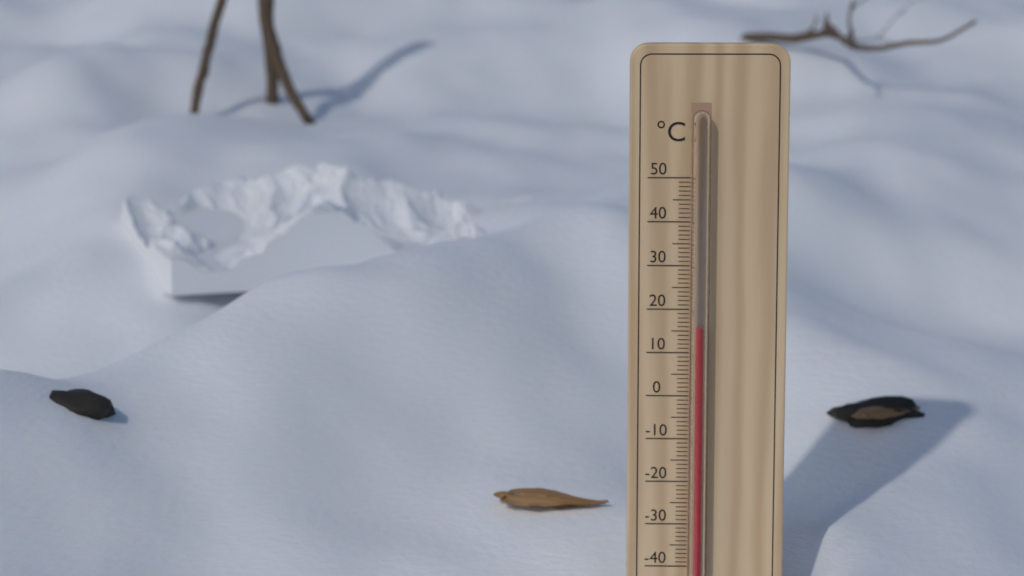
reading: 16 °C
